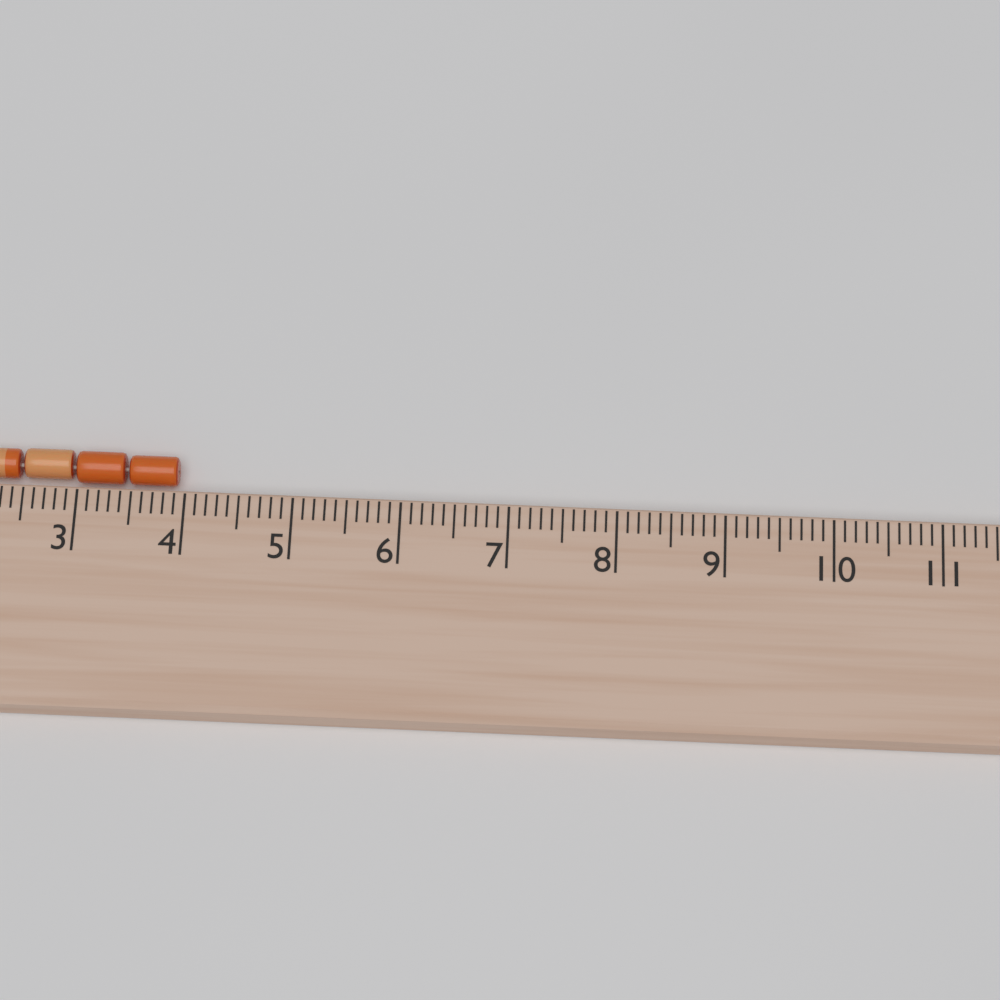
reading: 3.9 cm
